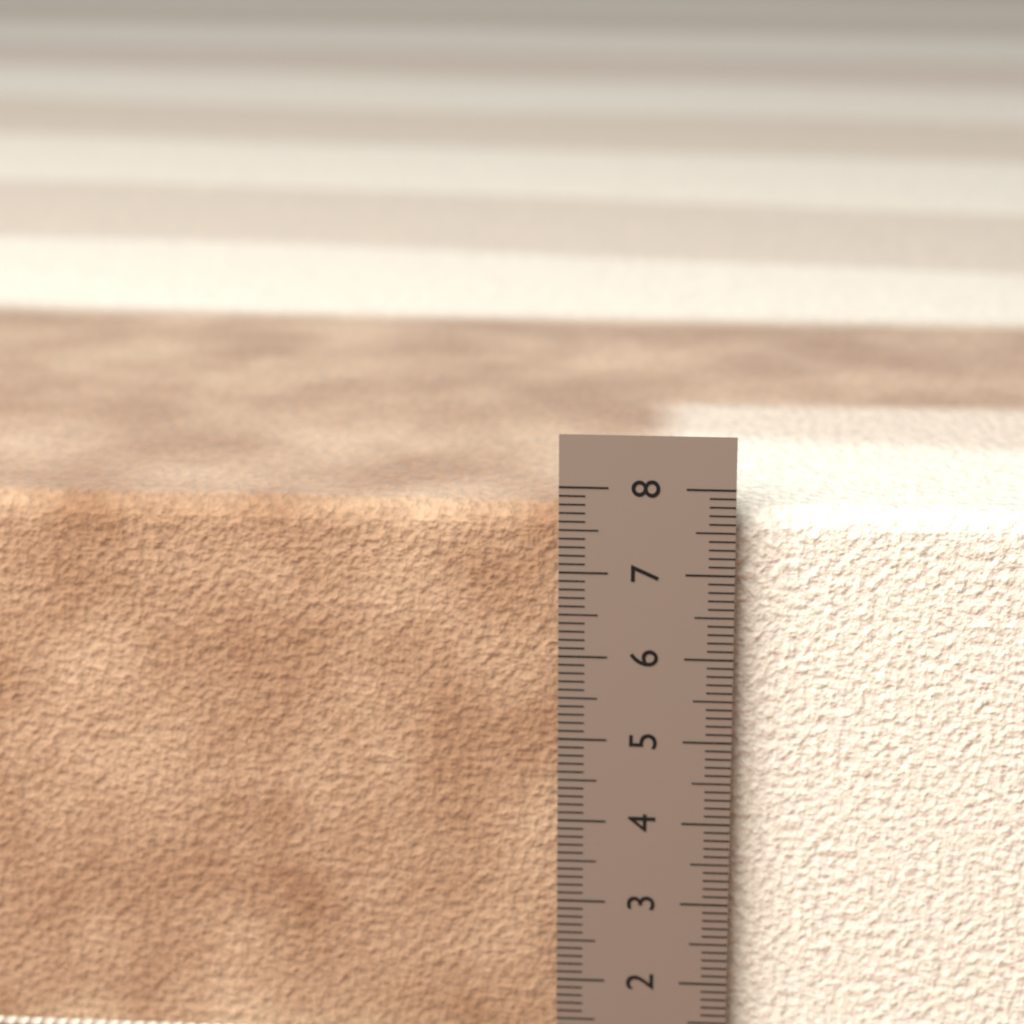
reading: 7.7 cm
